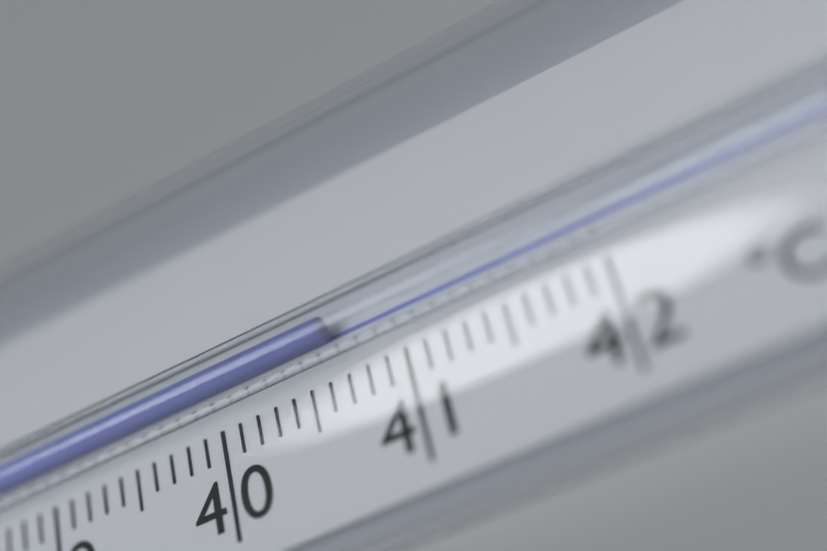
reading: 40.7 °C
